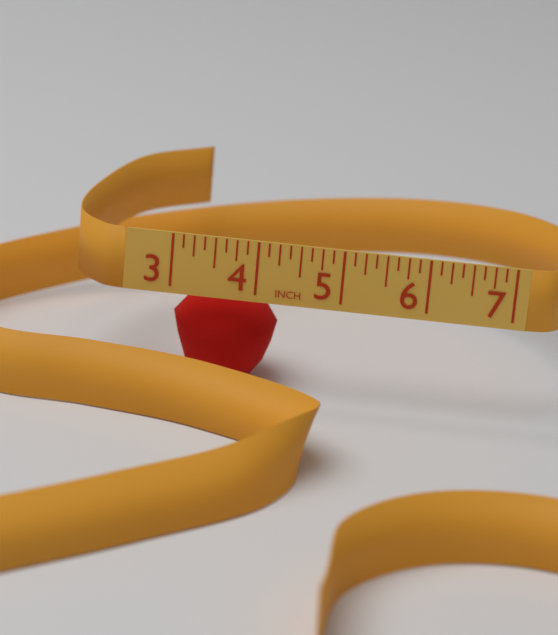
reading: 4.250 in
